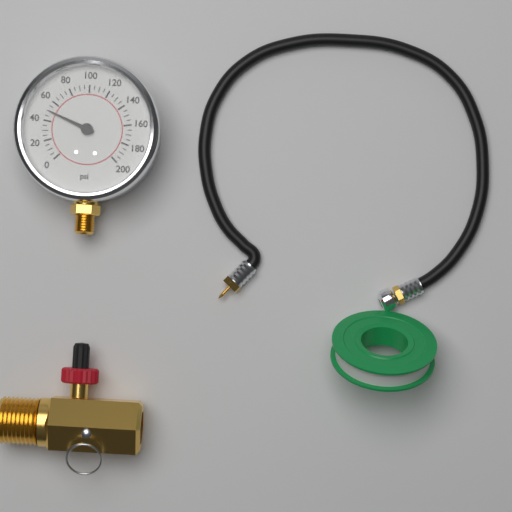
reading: 50 psi
